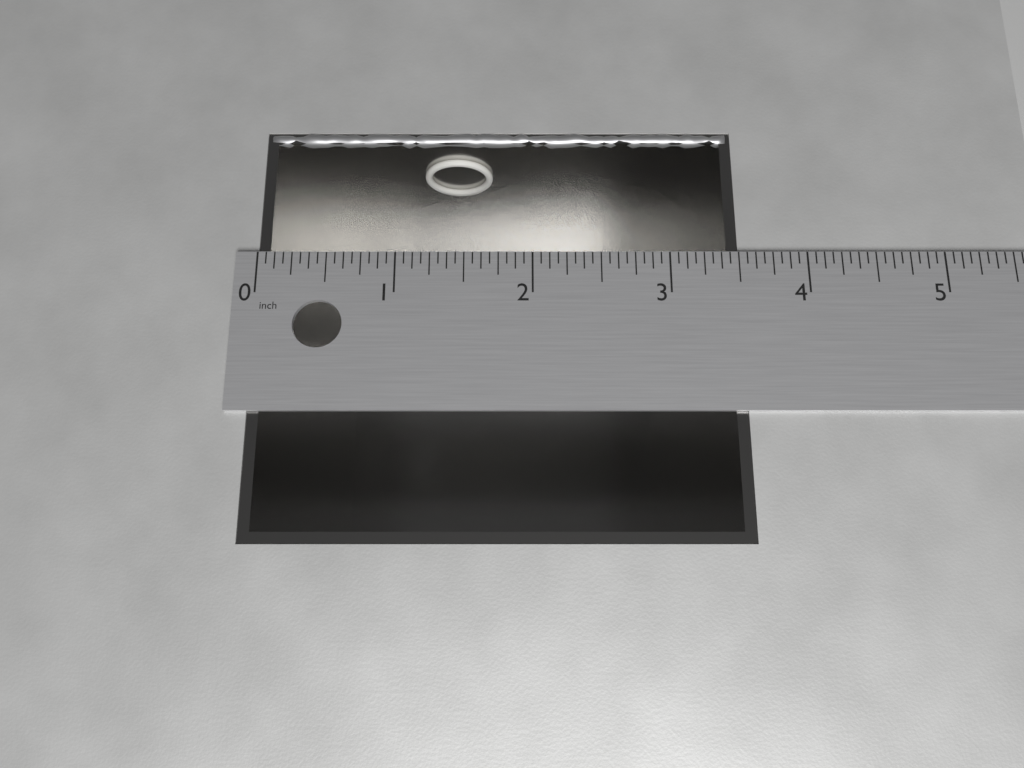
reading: 3.5000 in
